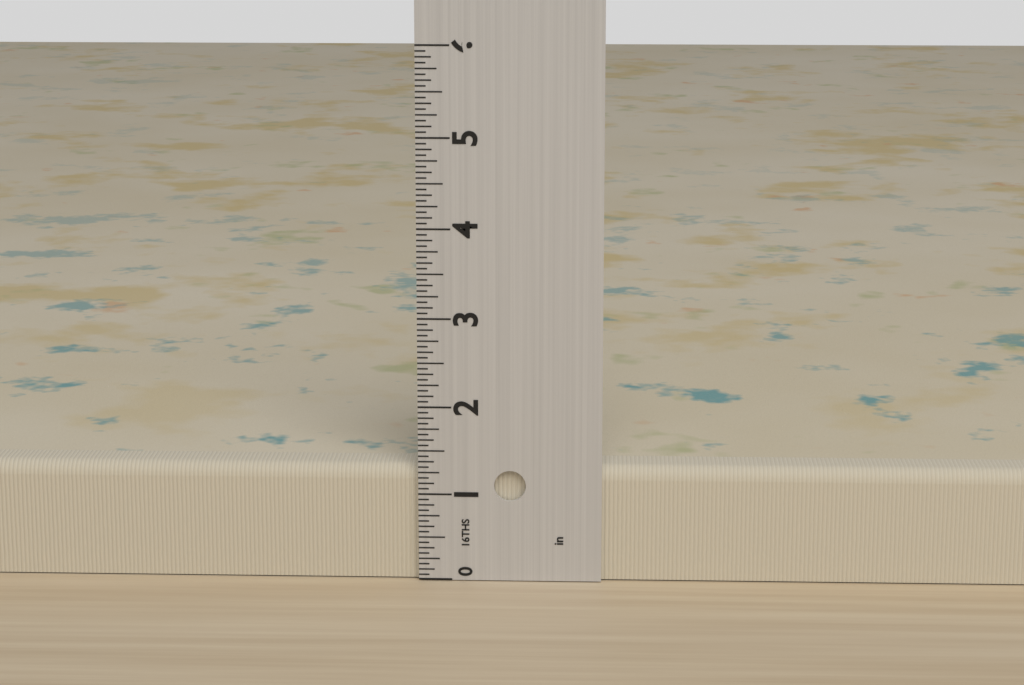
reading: 1.3125 in
